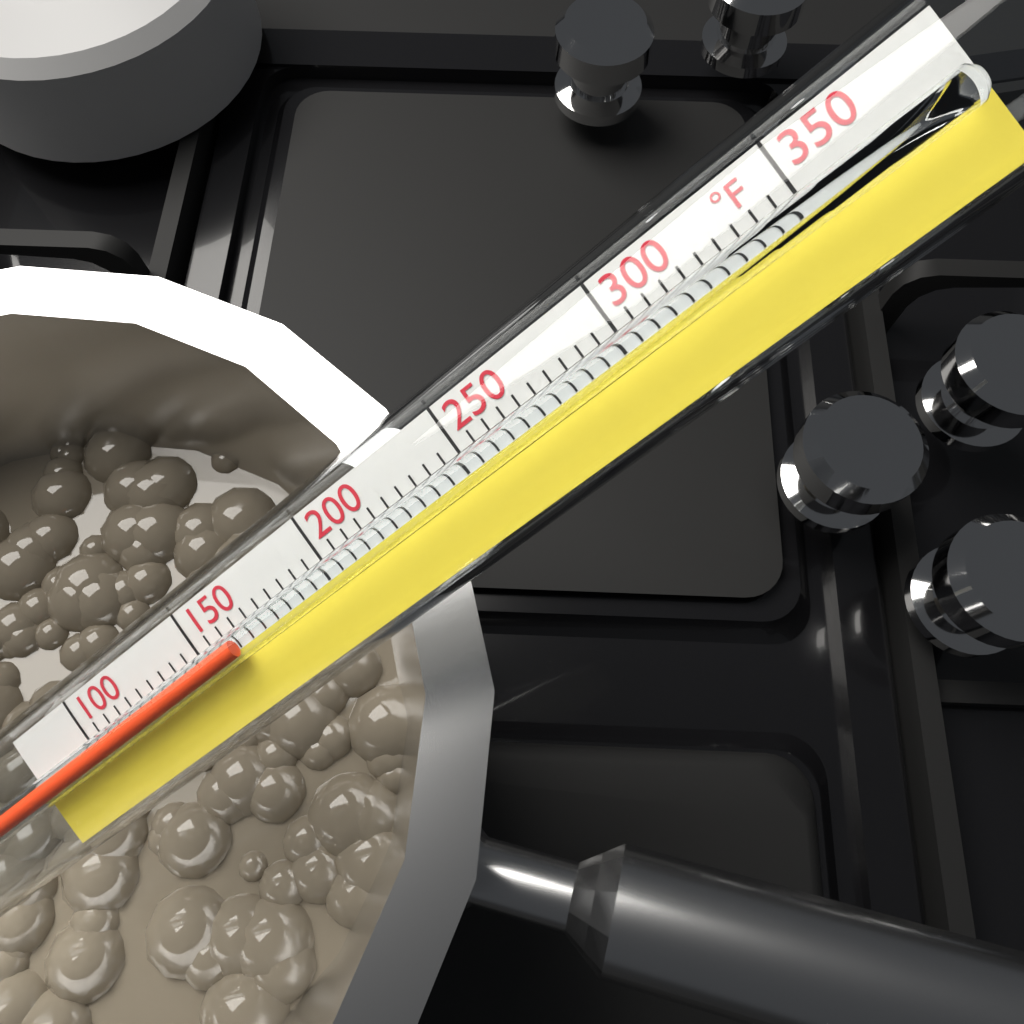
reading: 165 °F
